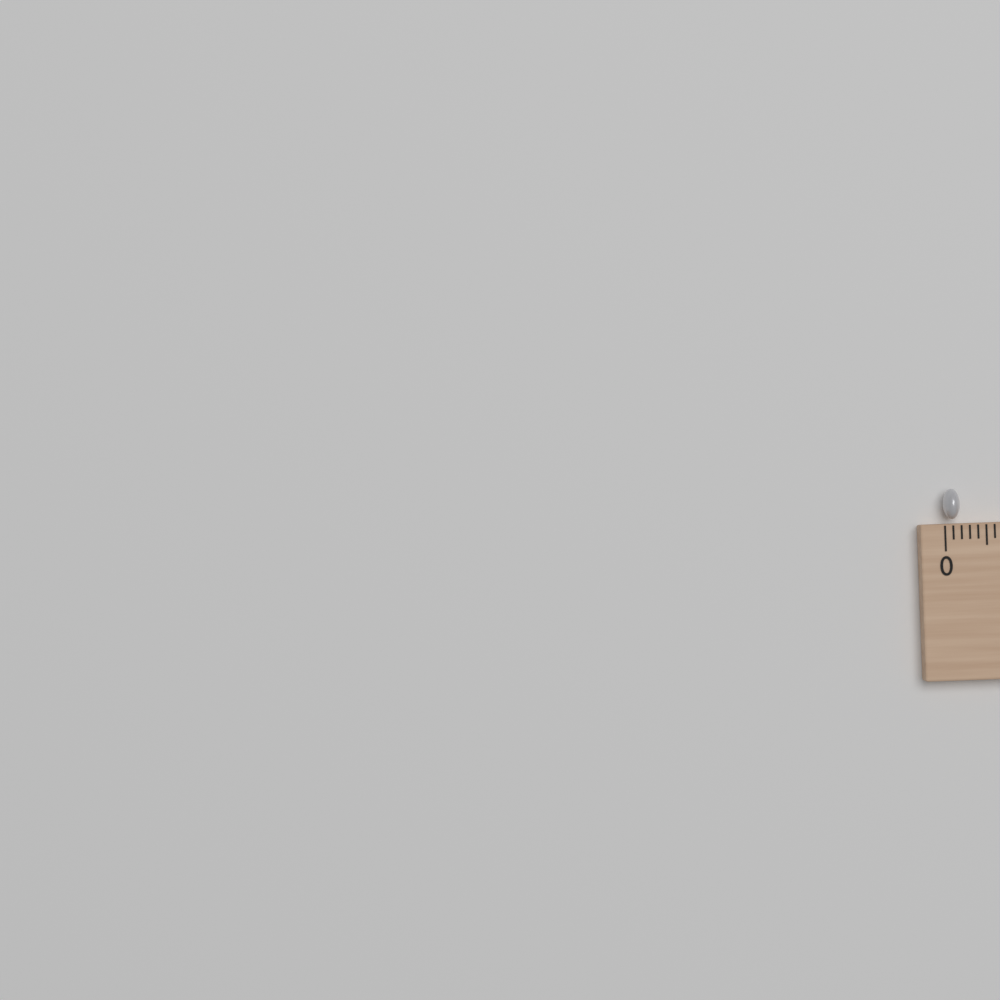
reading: 0.2 (no unit)
